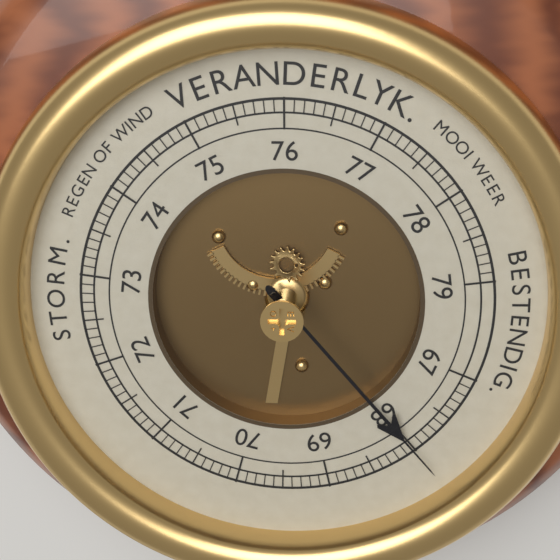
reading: 68.0 (no unit)
